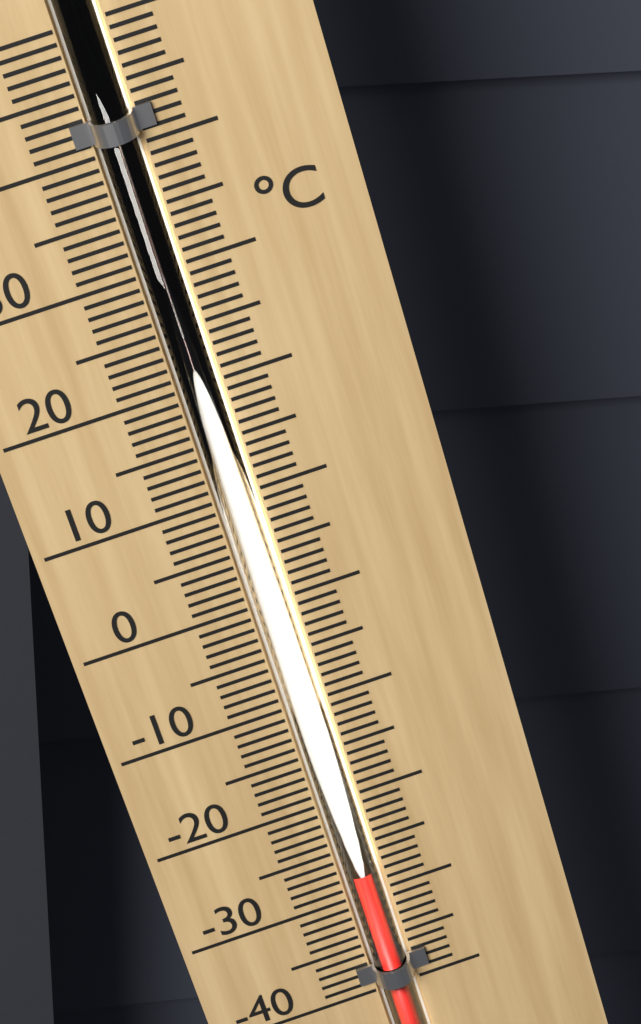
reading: -27 °C
